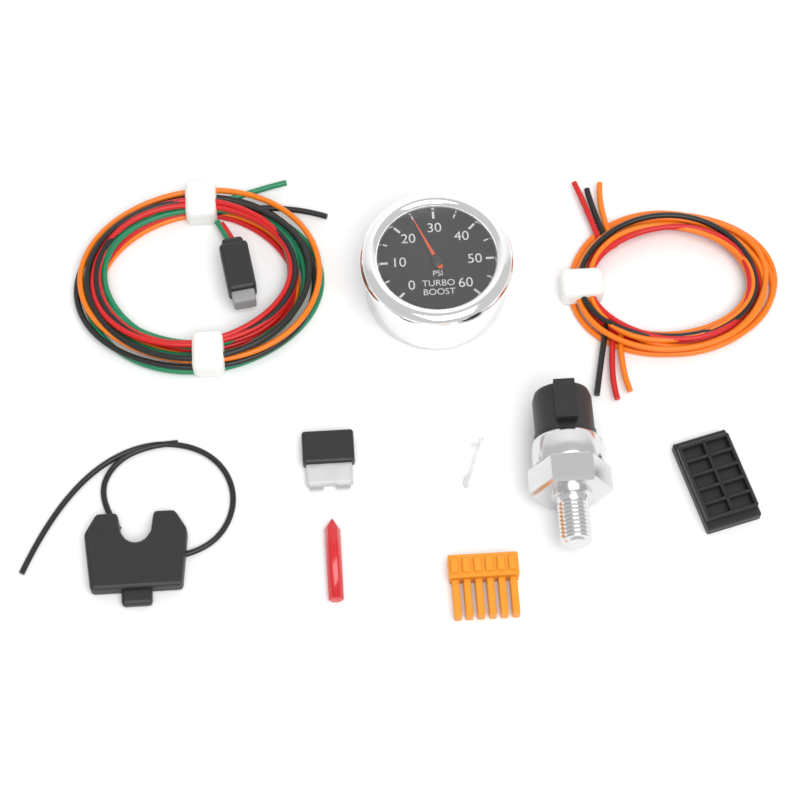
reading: 25 psi
